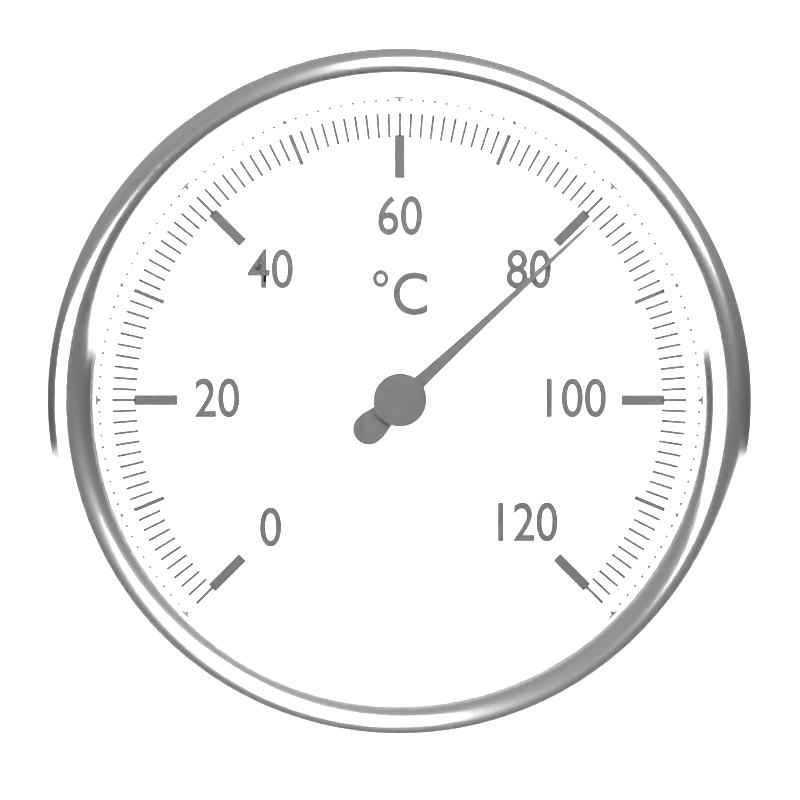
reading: 81 °C
